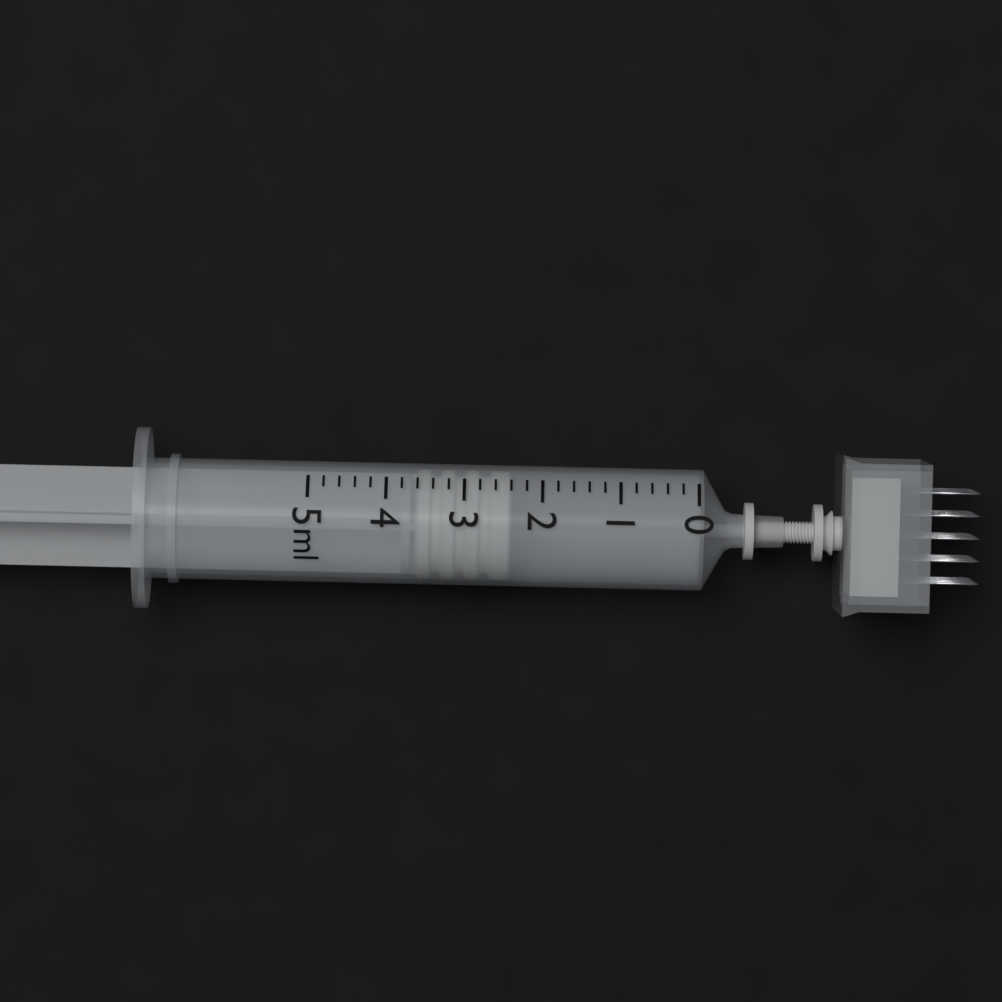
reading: 2.4 ml
